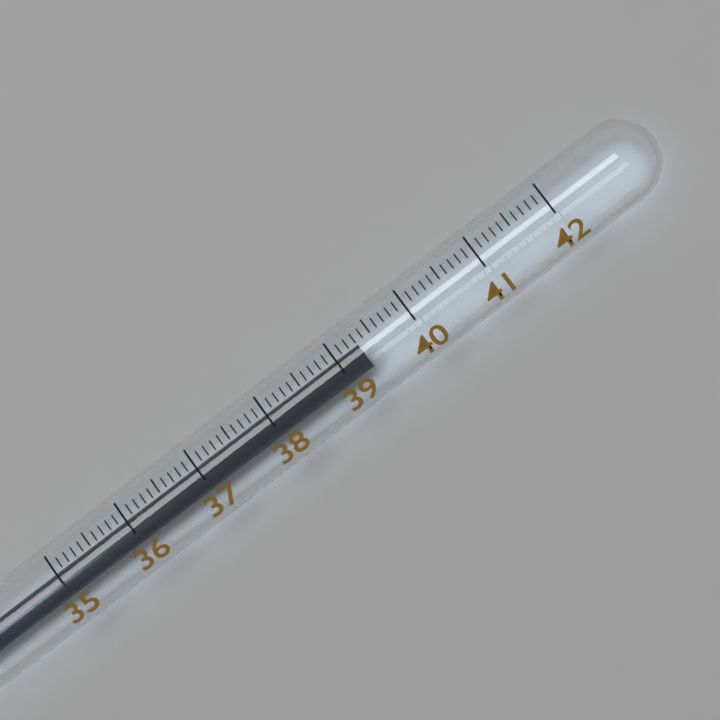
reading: 39.3 (no unit)
